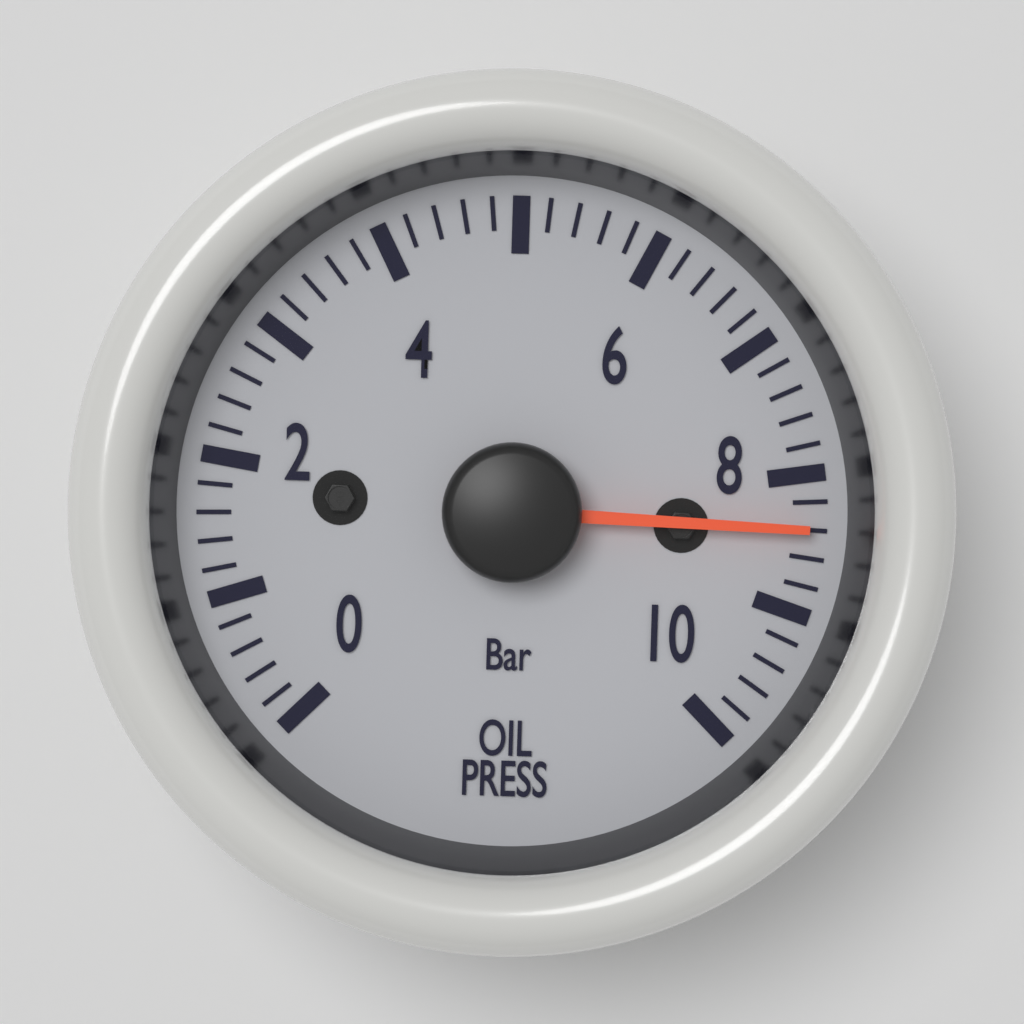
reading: 8.4 bar
